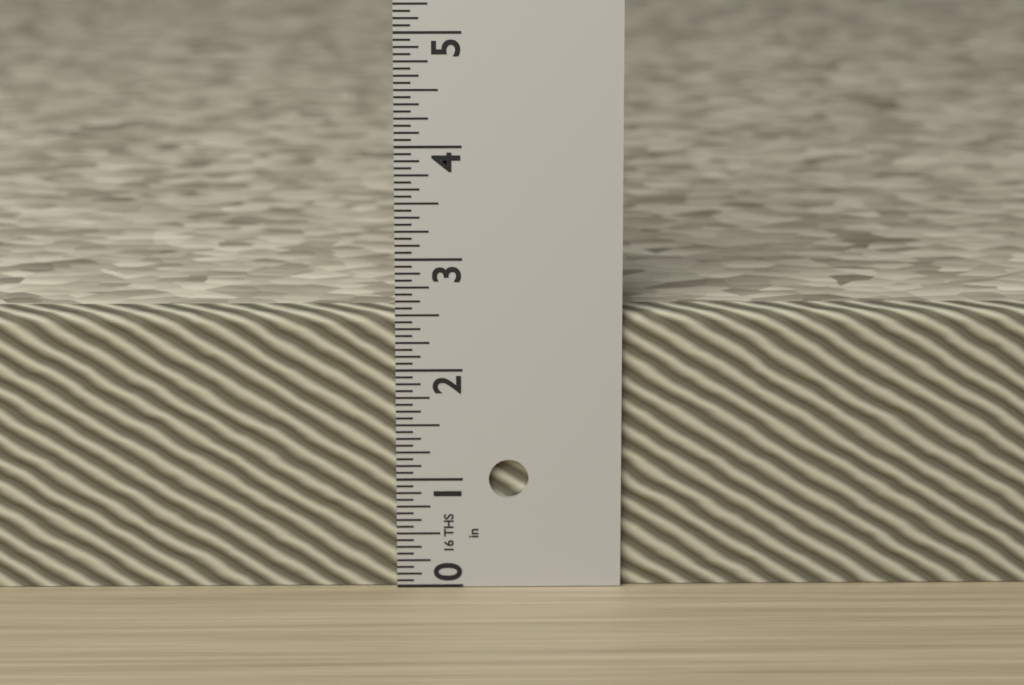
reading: 2.5000 in
